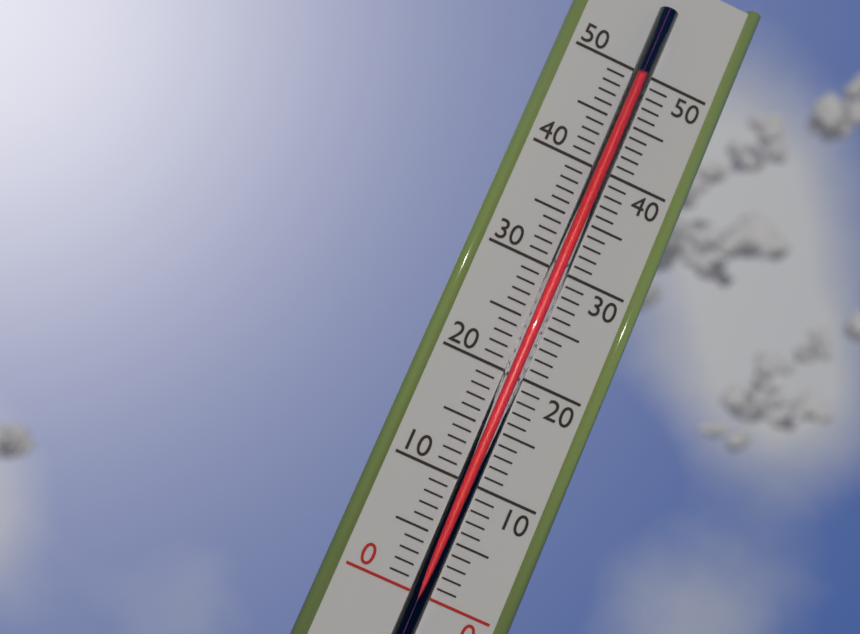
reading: 49 (no unit)
